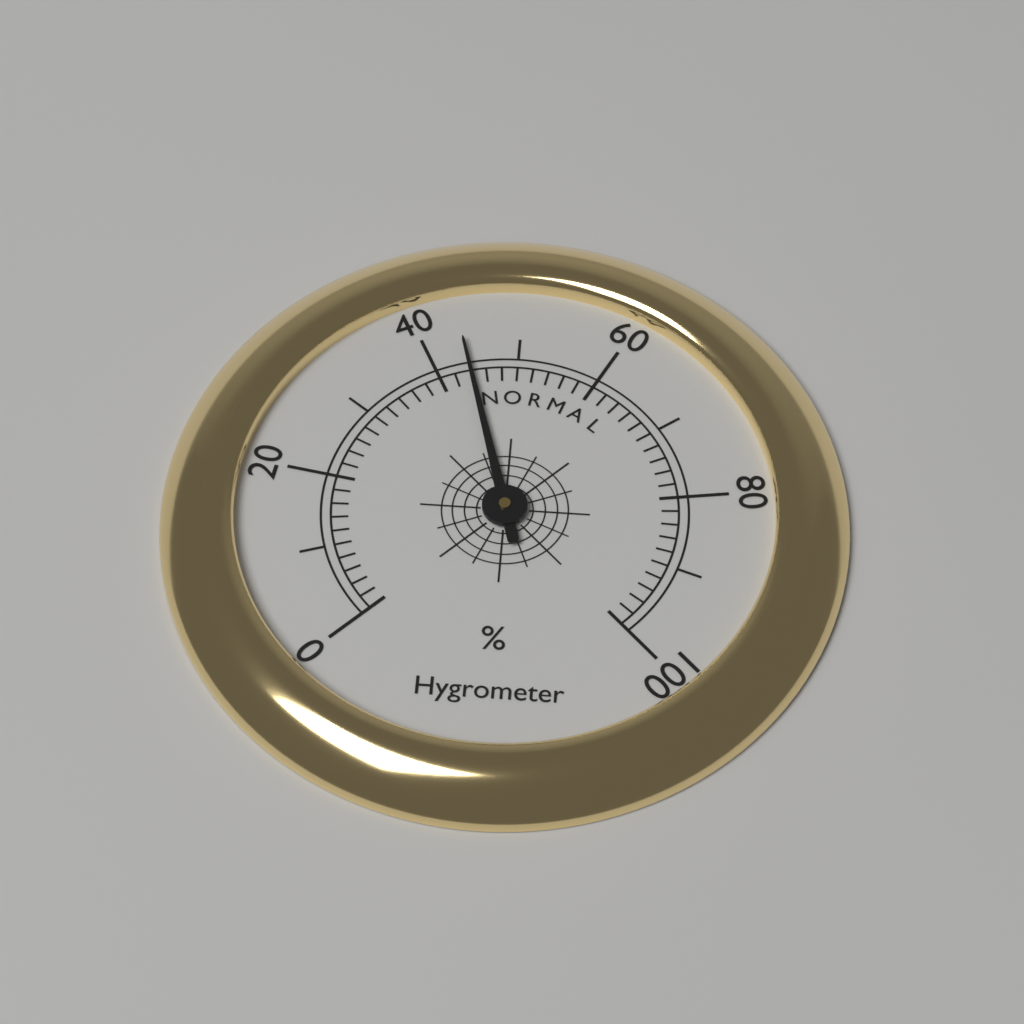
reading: 44 %
